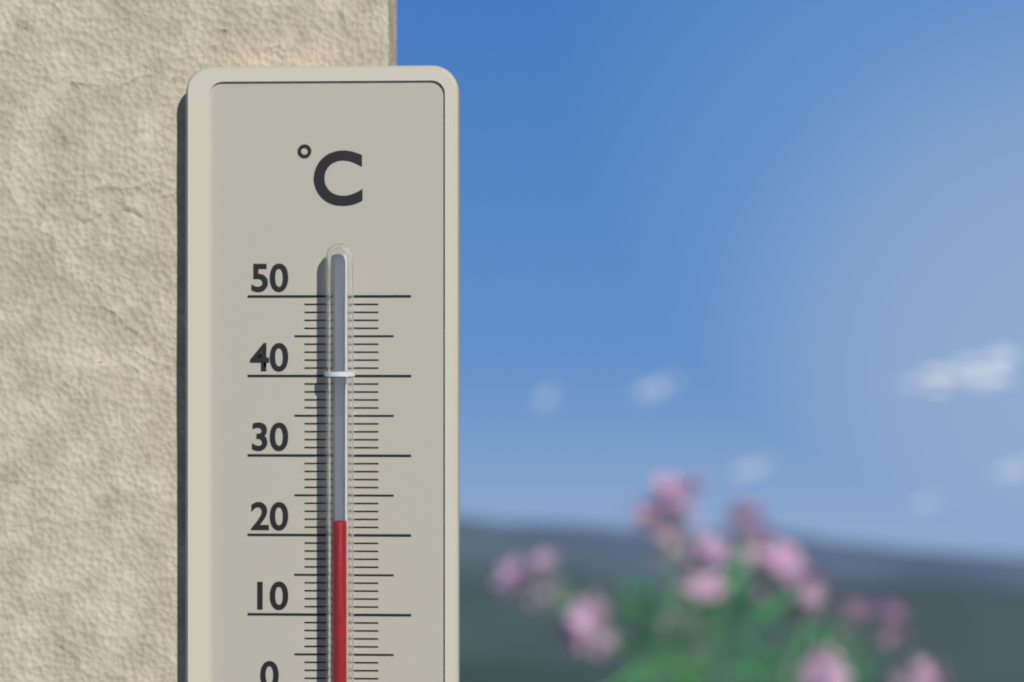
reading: 22 °C
